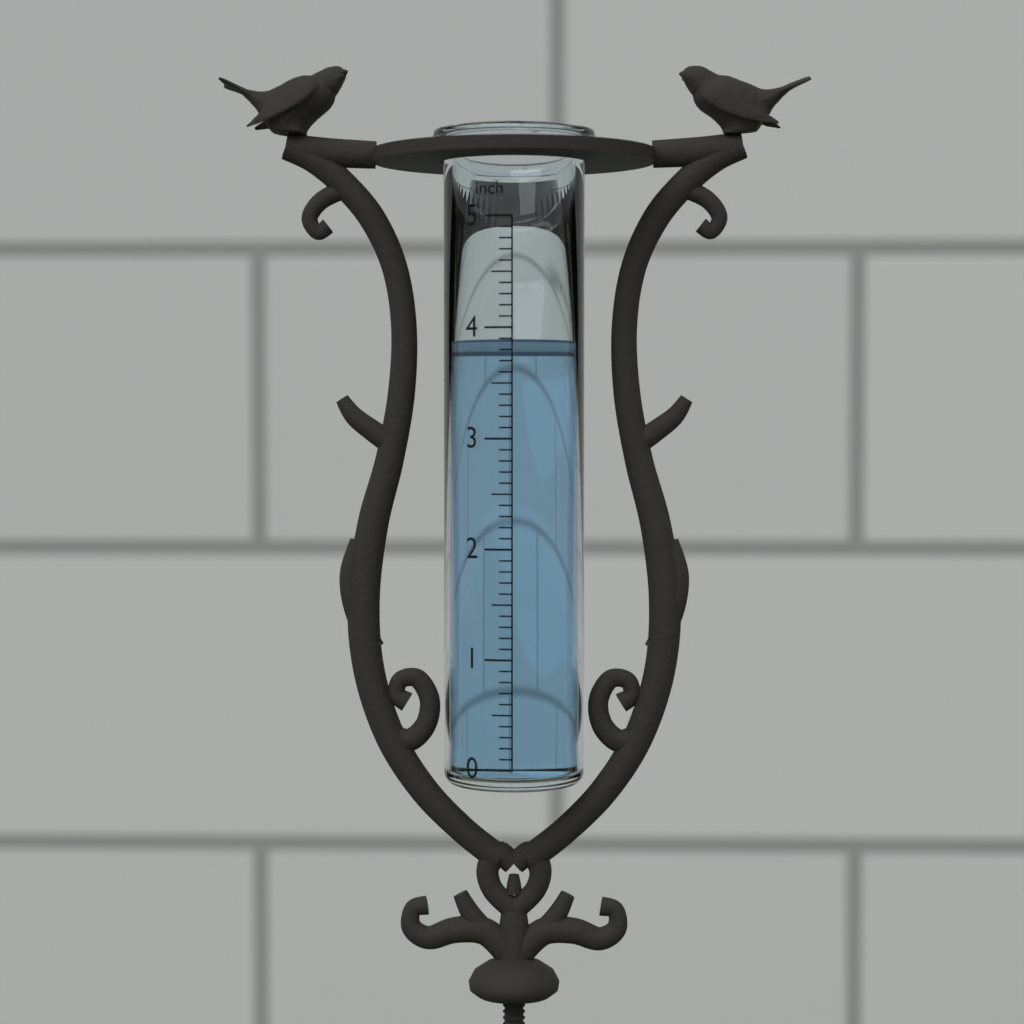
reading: 3.9 inch
